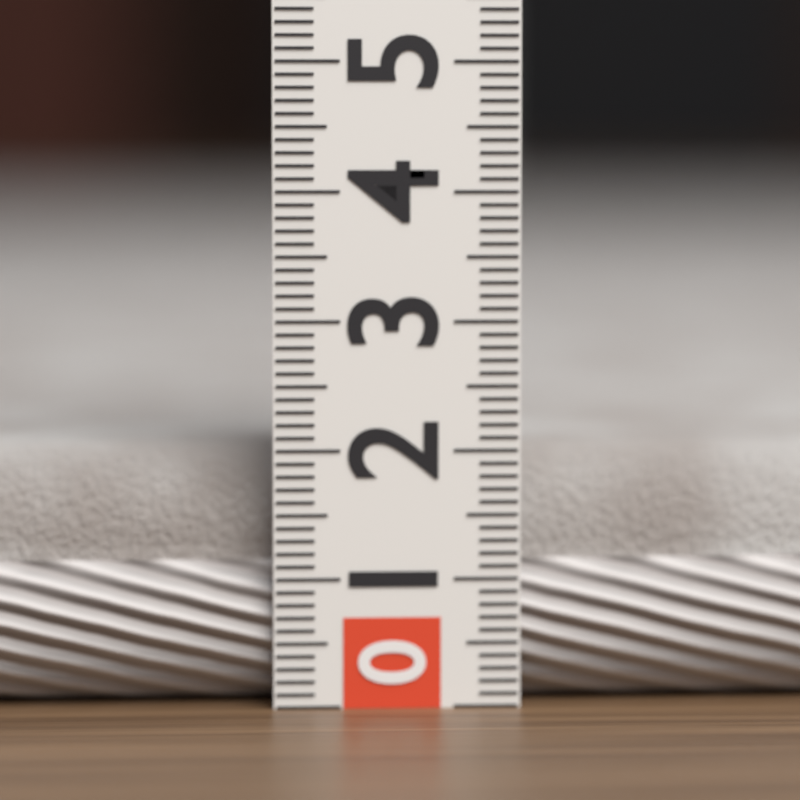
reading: 2.0 (no unit)
